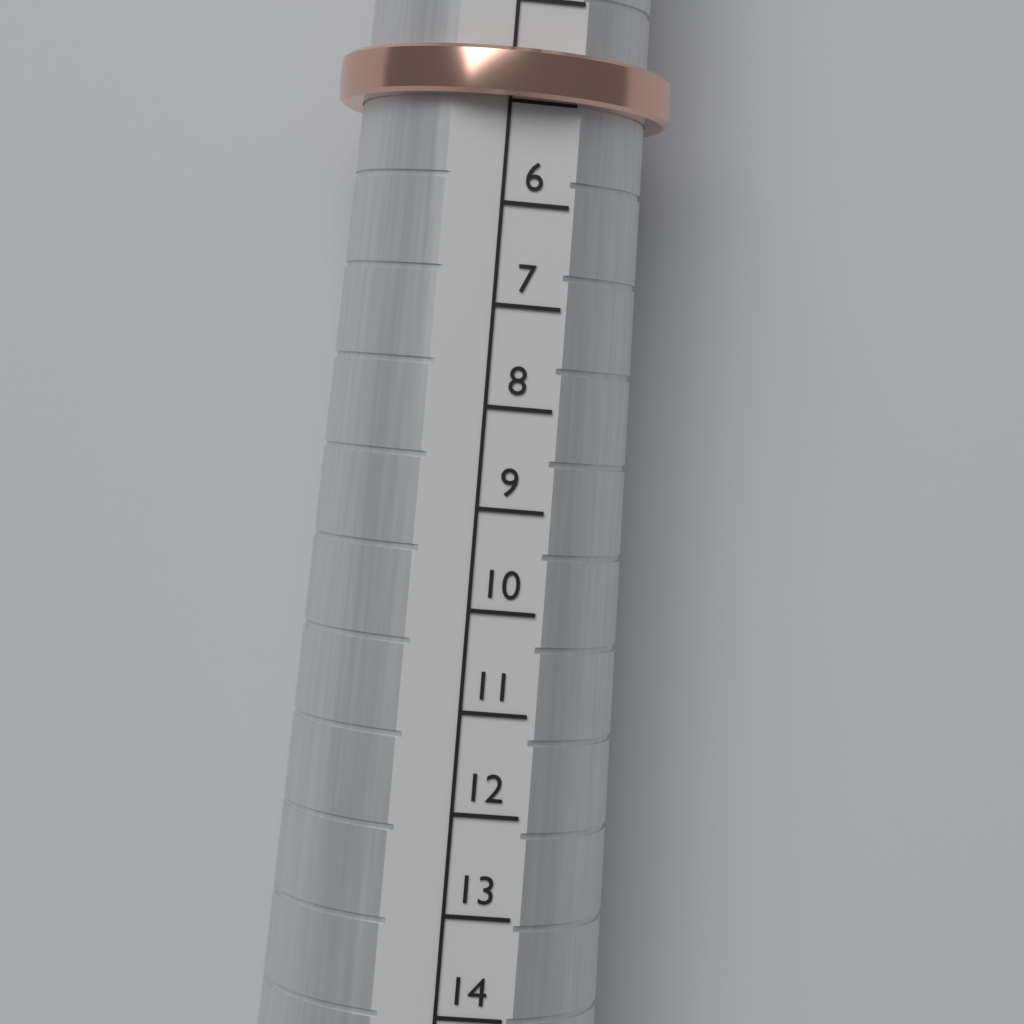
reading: 5 (no unit)
